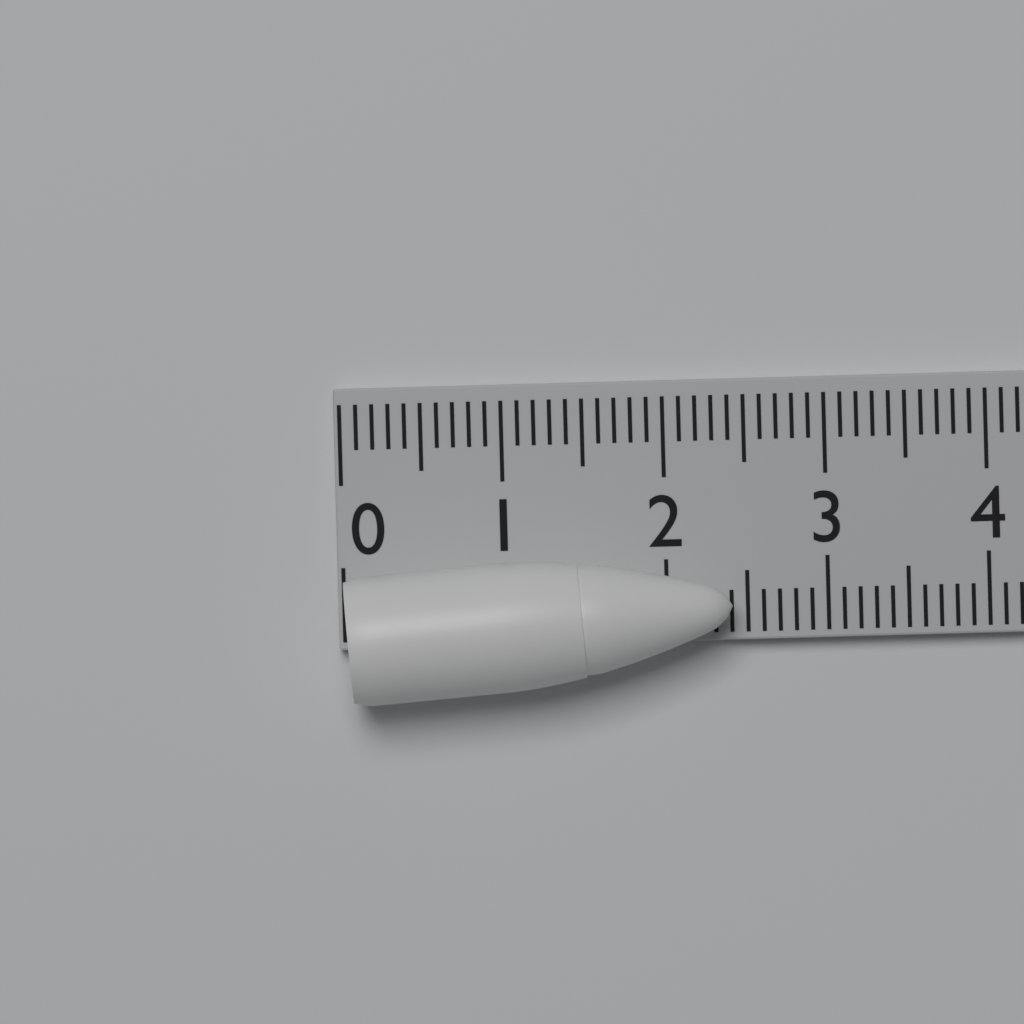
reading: 2.4 (no unit)
